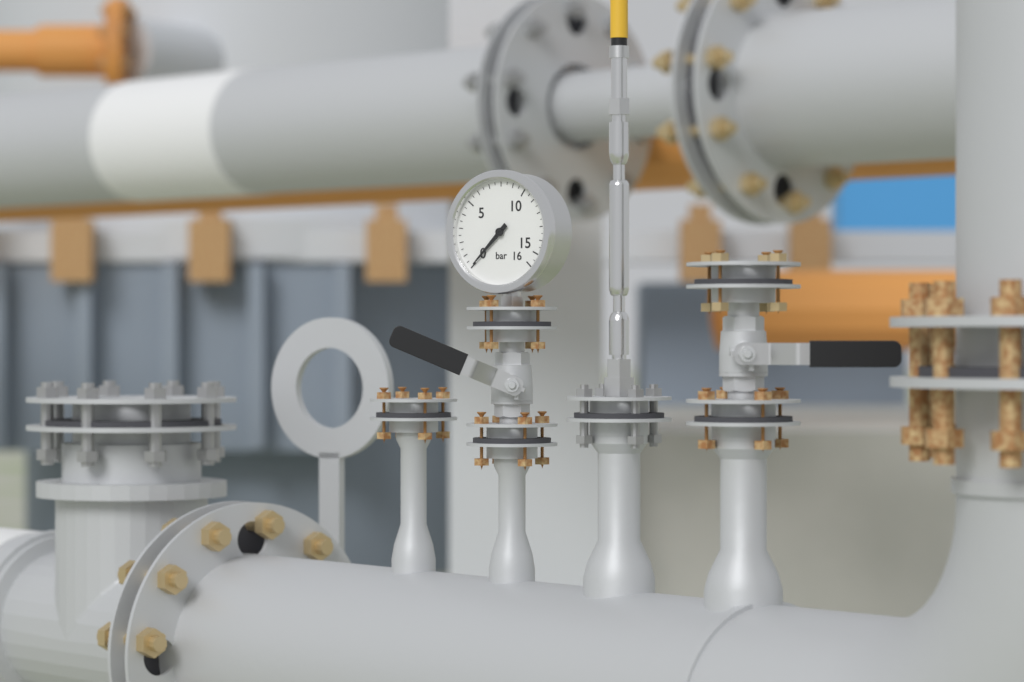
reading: 0.0 bar
